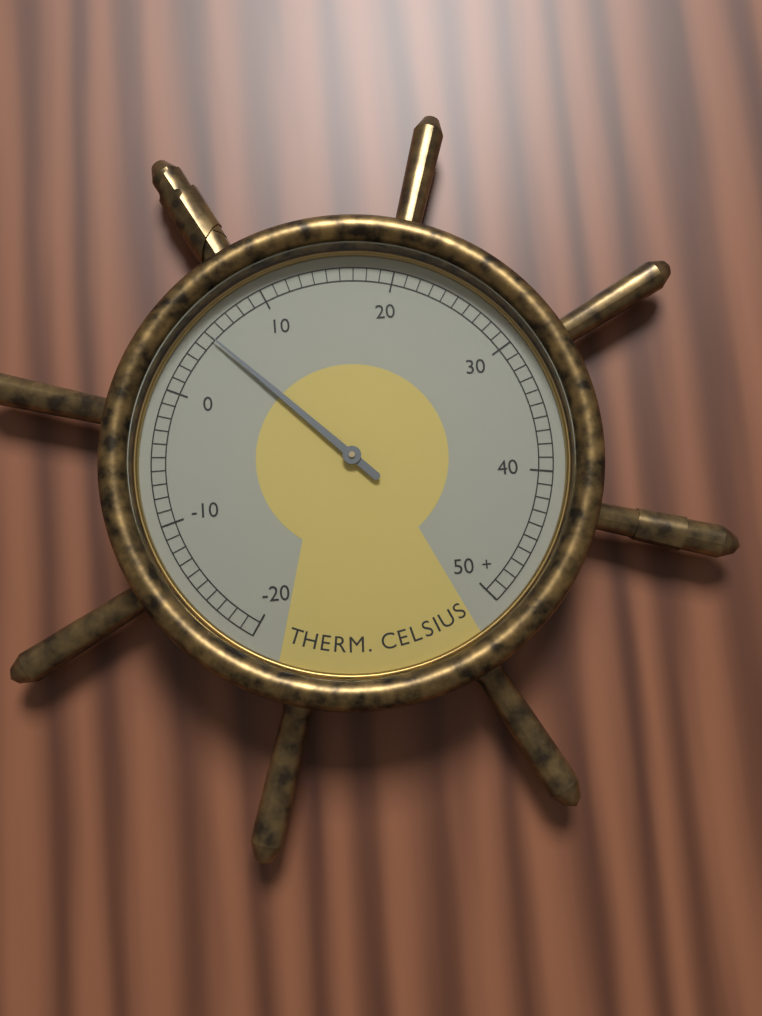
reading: 5 °C
